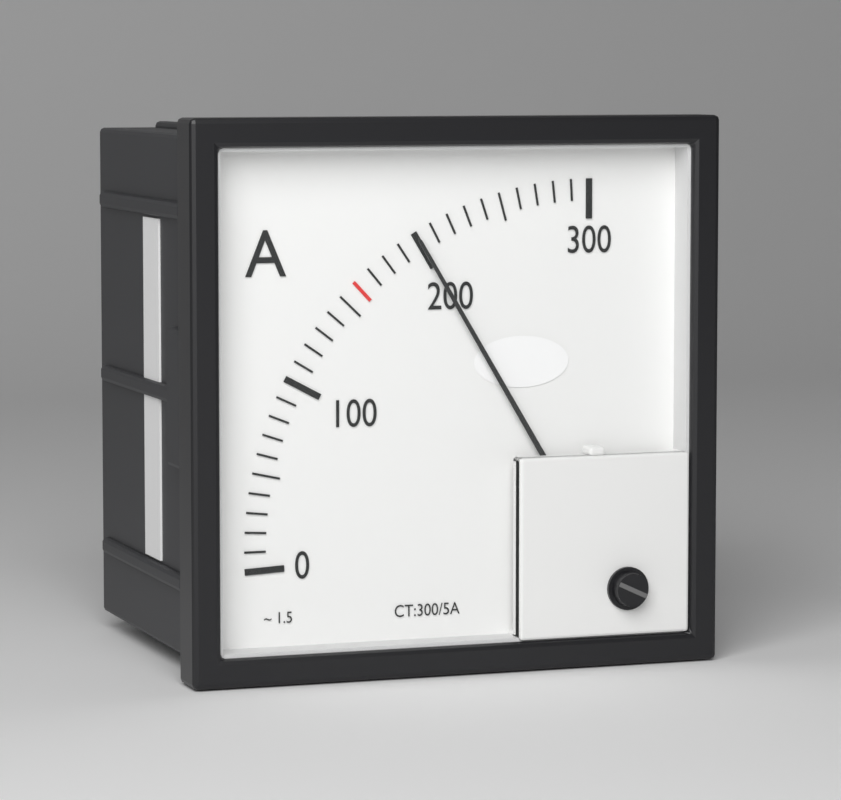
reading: 200 A
